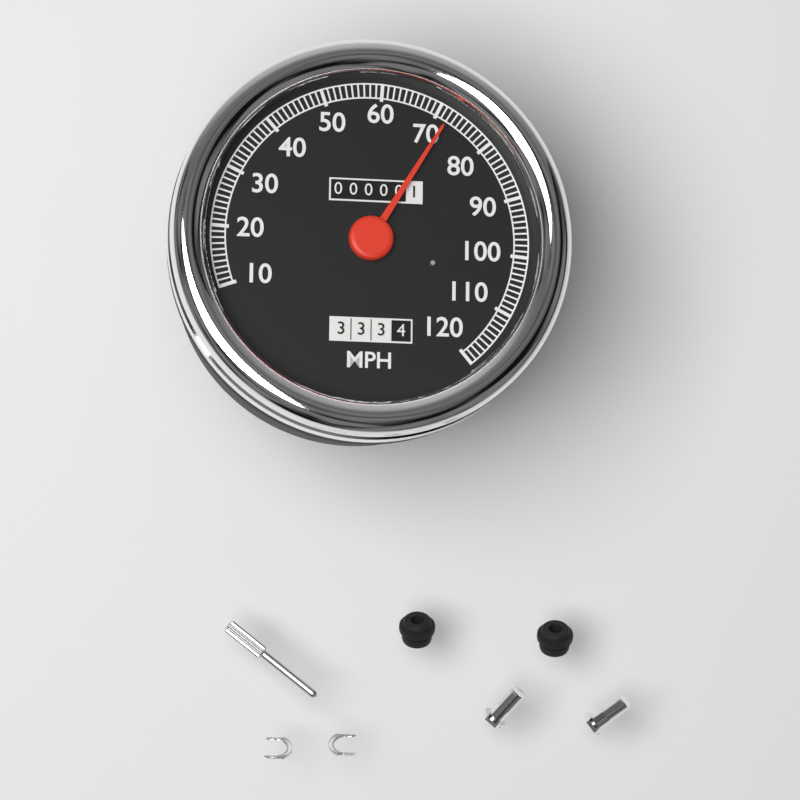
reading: 72 MPH
